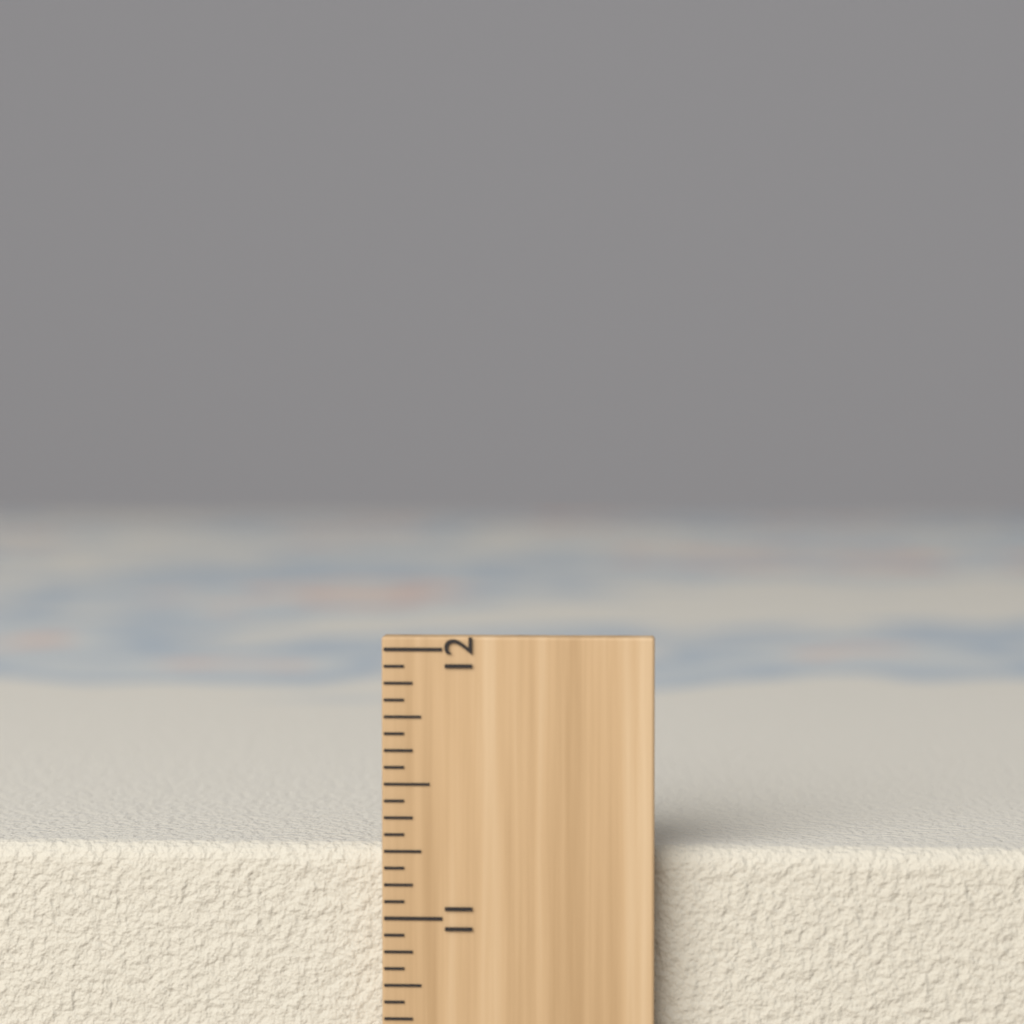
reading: 11.2500 inch
